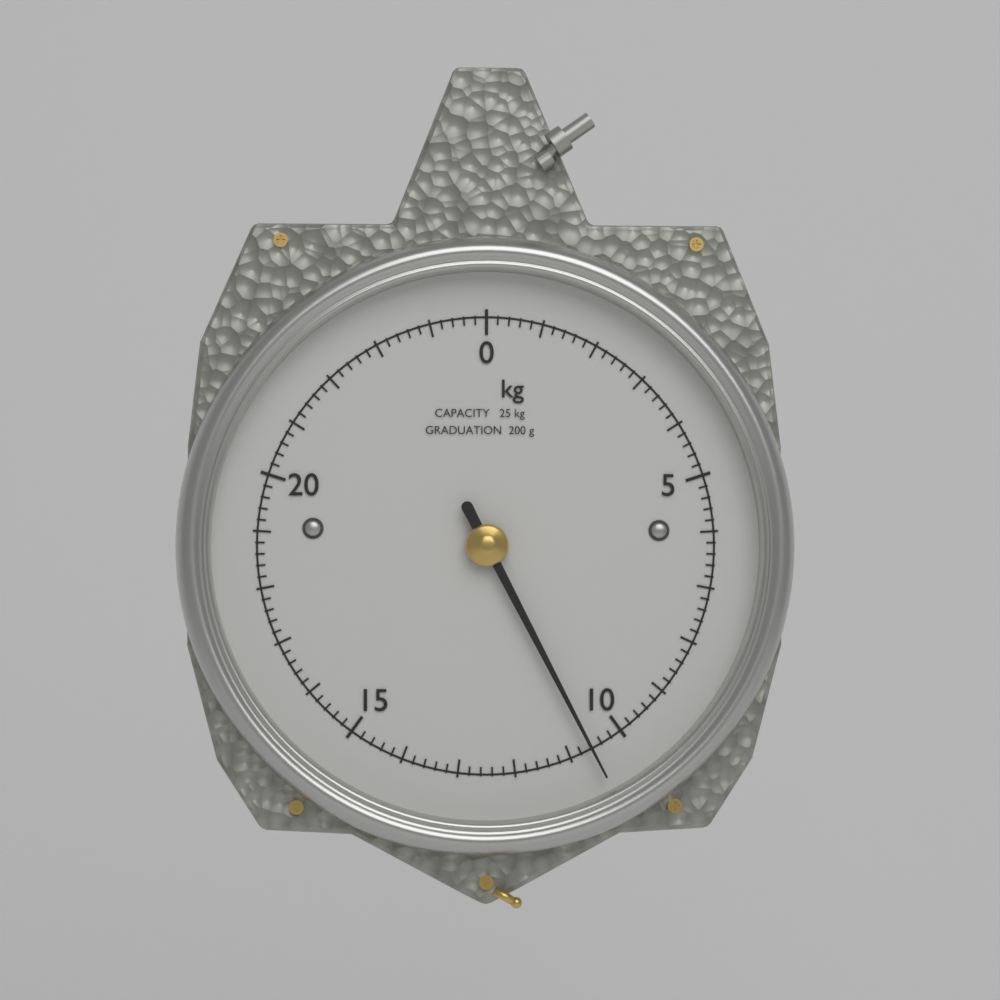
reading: 10.6 kg
